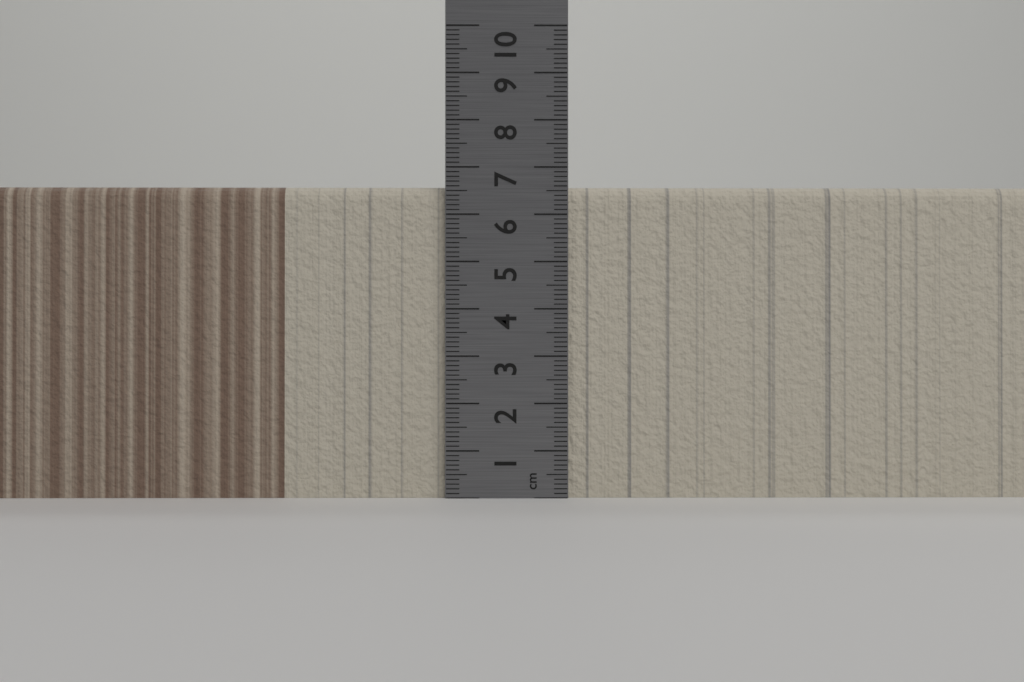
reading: 6.6 cm
